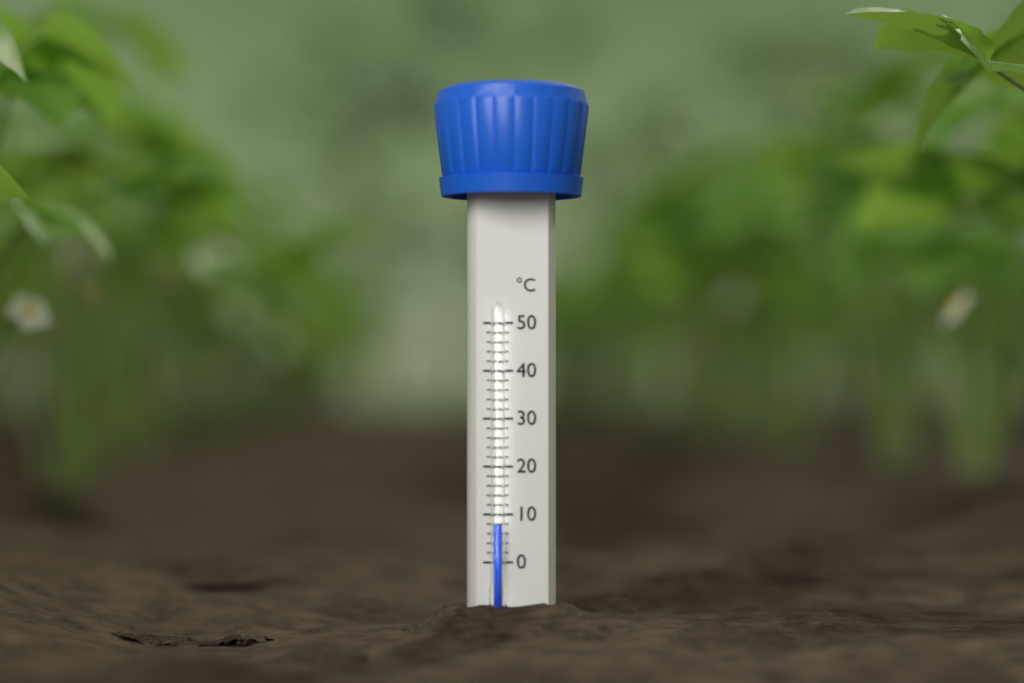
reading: 8 °C
